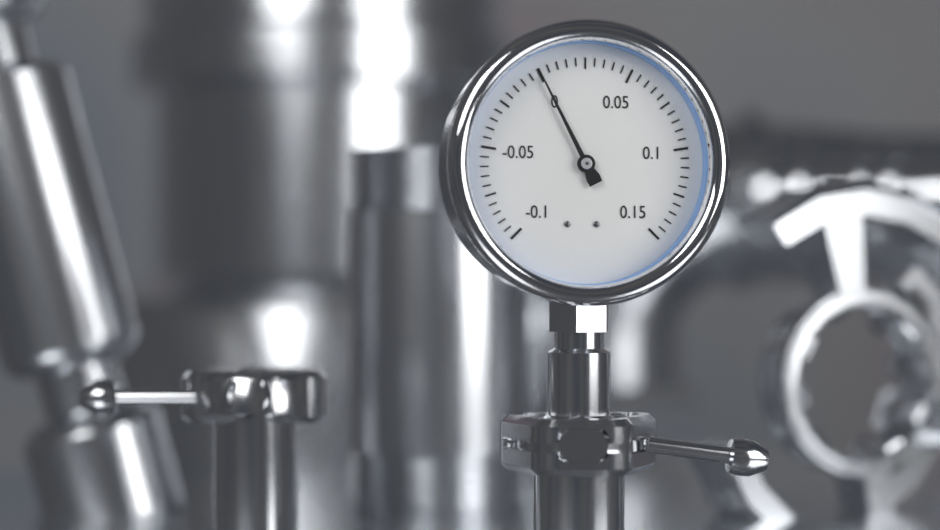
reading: 0.000 (no unit)
